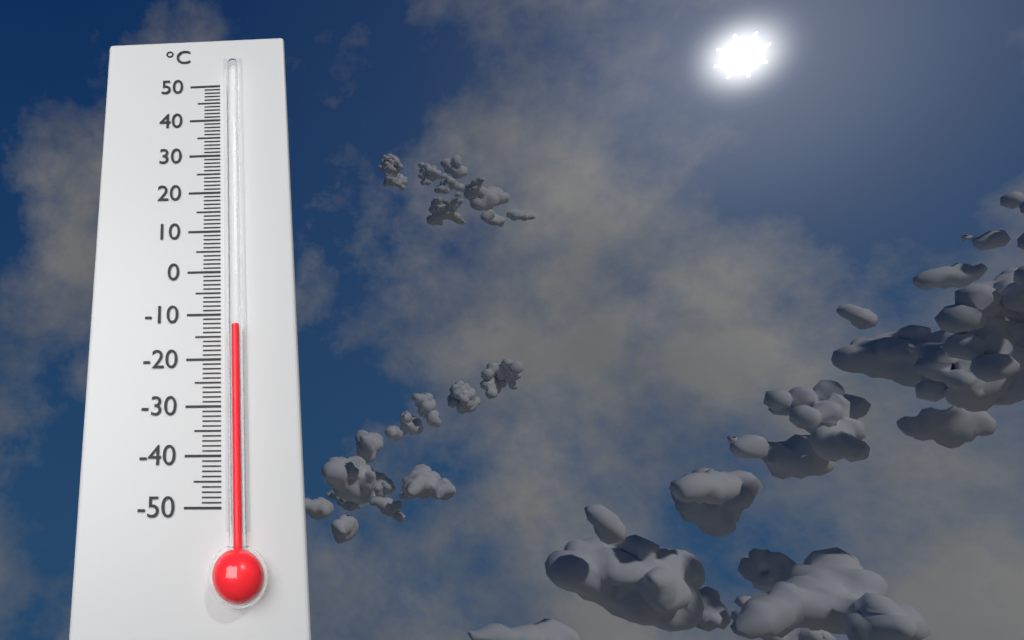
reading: -13 °C
